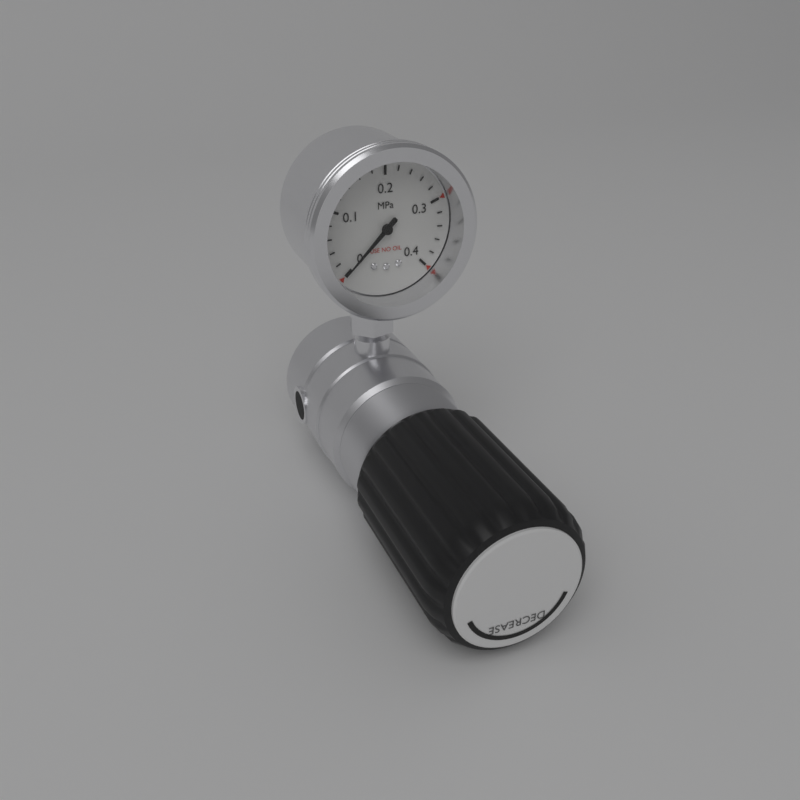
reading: 0.00 MPa
